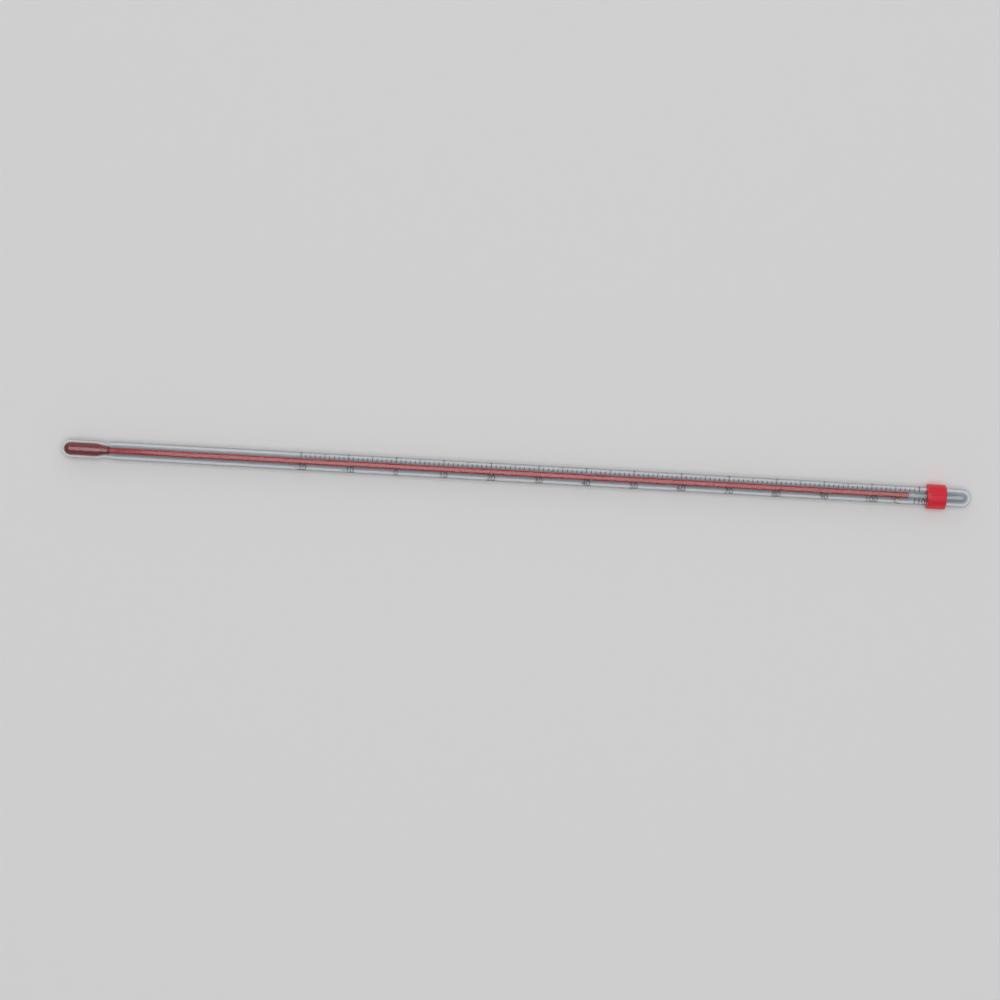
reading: 108 °C
